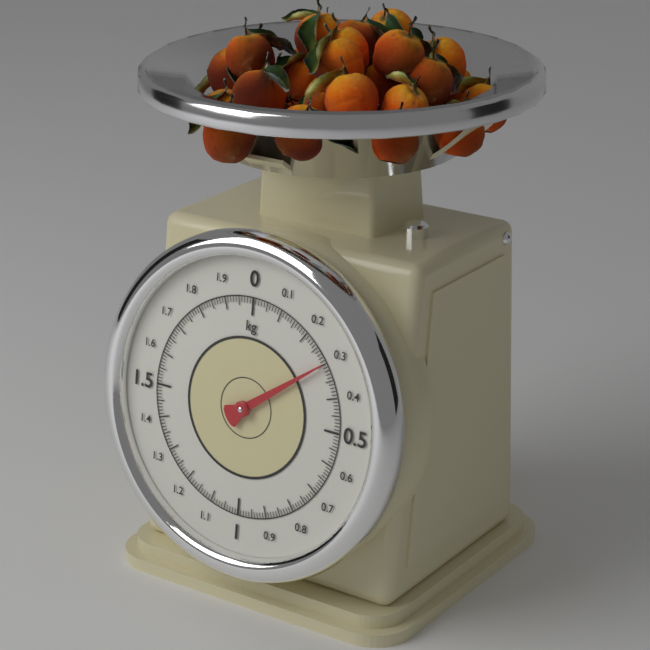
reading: 0.30 kg
